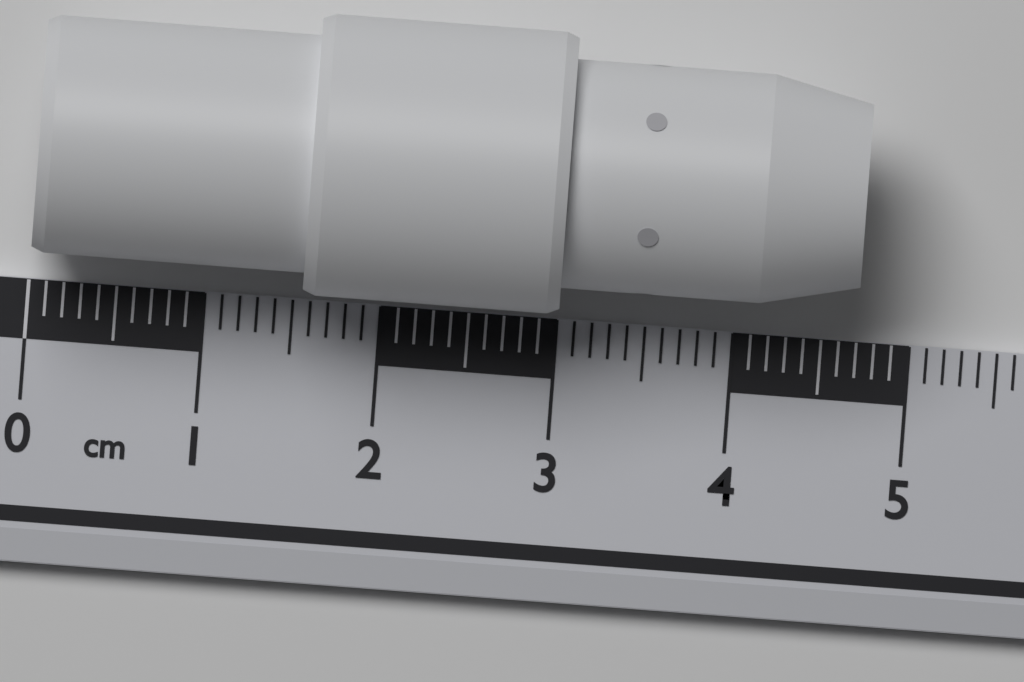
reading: 4.7 cm
